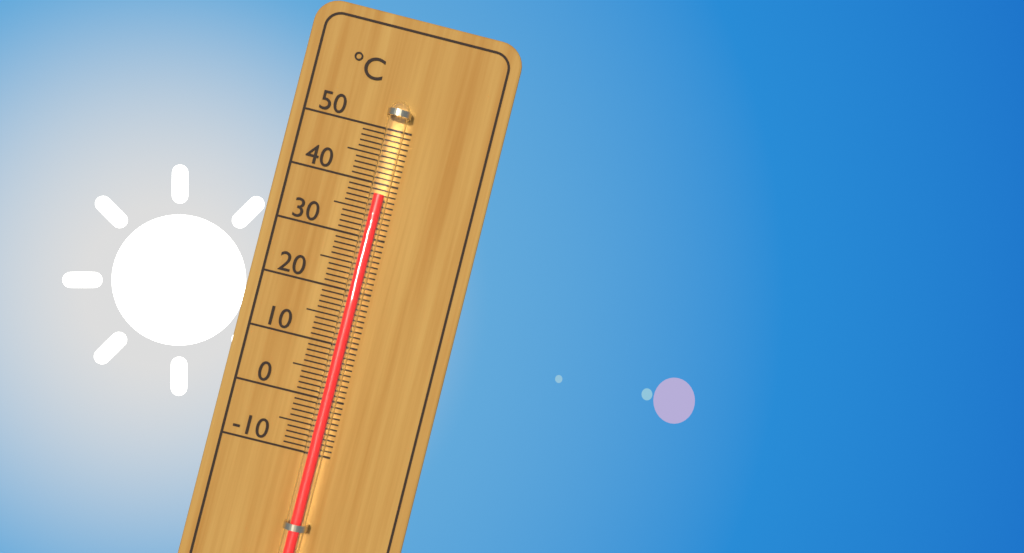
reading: 38 °C
